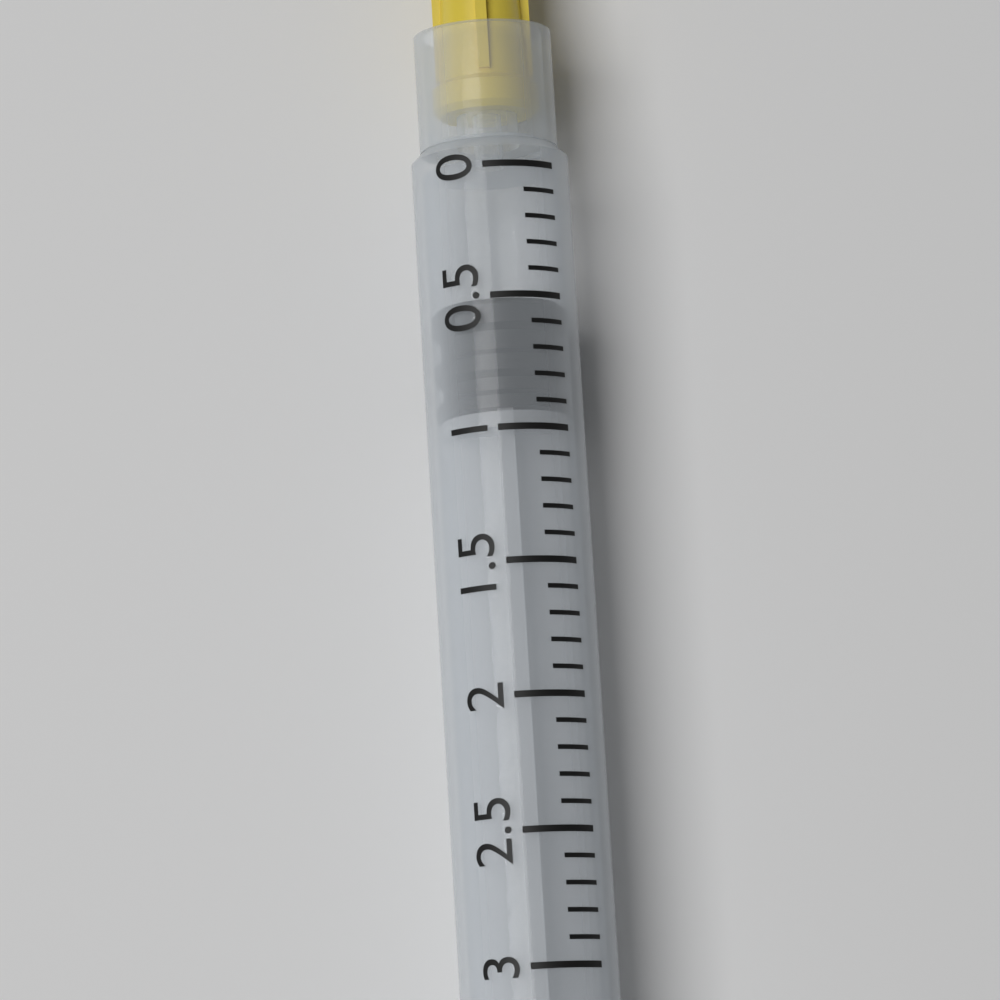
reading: 0.5 ml
